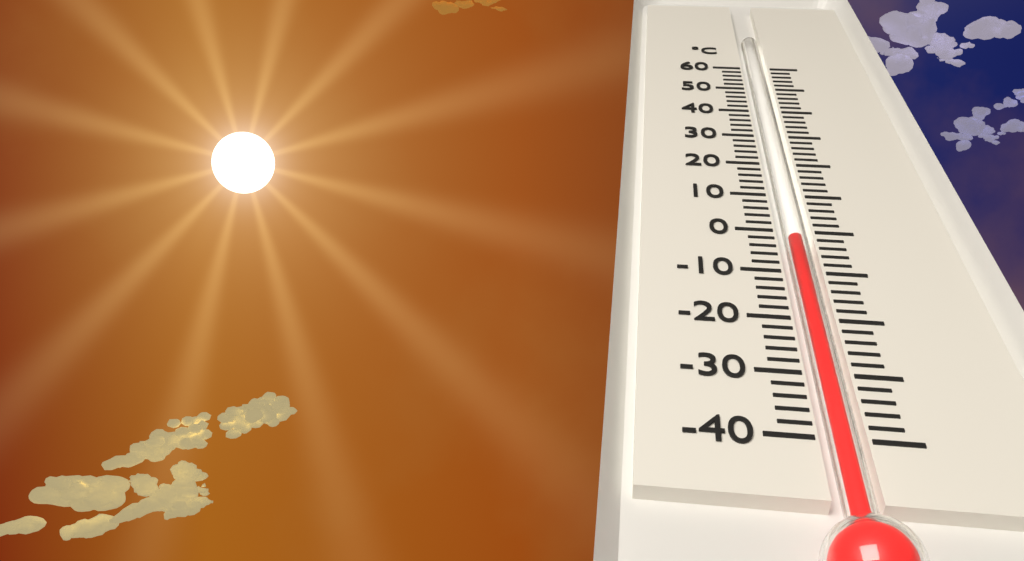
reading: -2 °C
